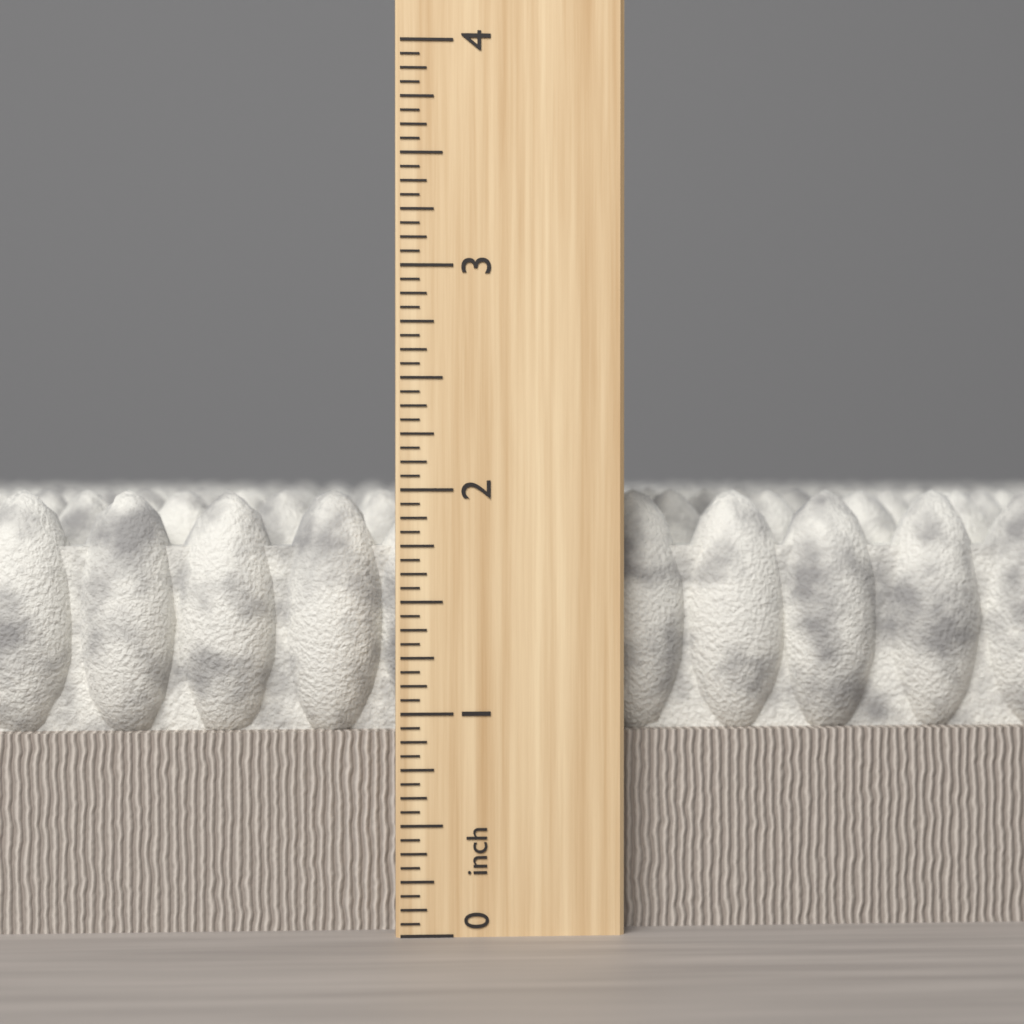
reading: 2.0000 inch
